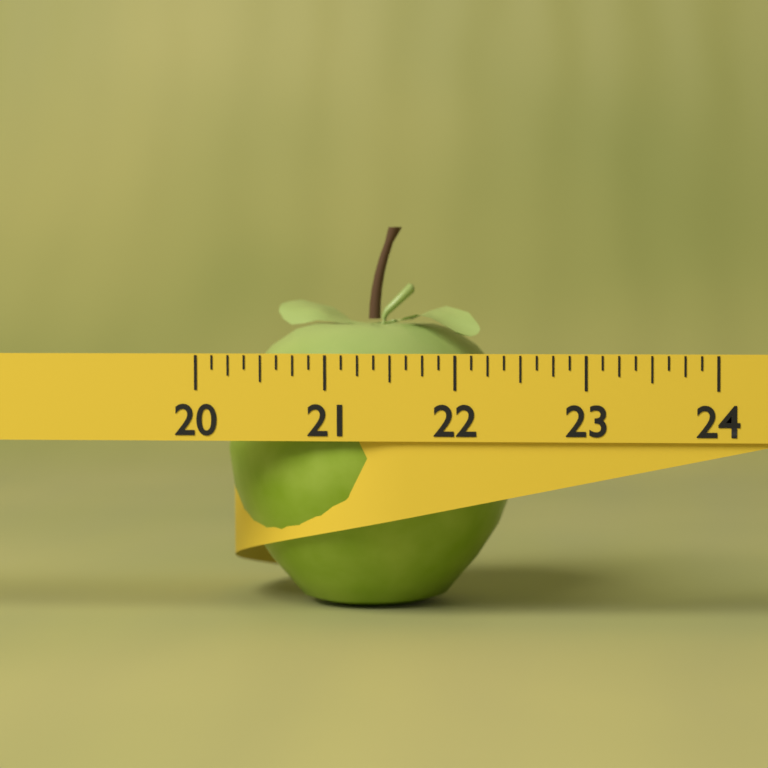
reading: 22.375 (no unit)
